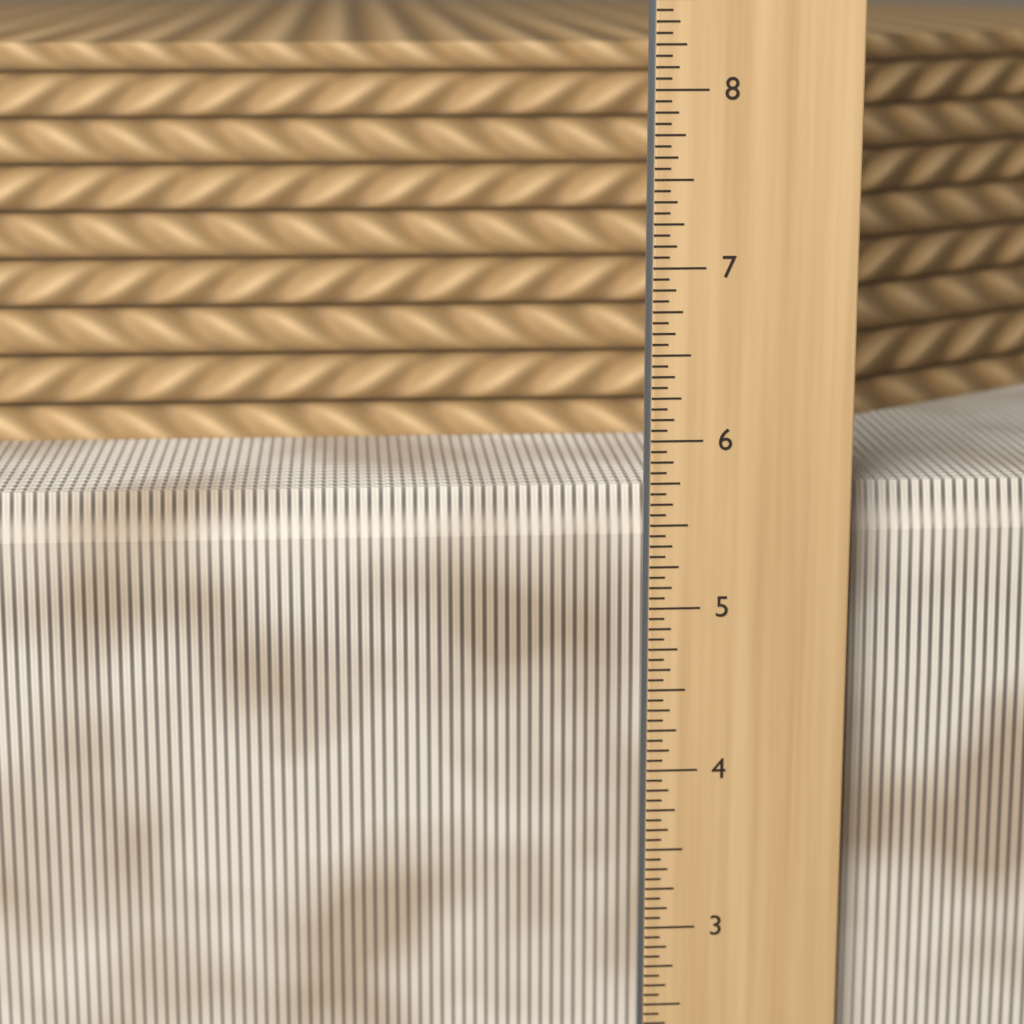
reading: 5.6875 in
